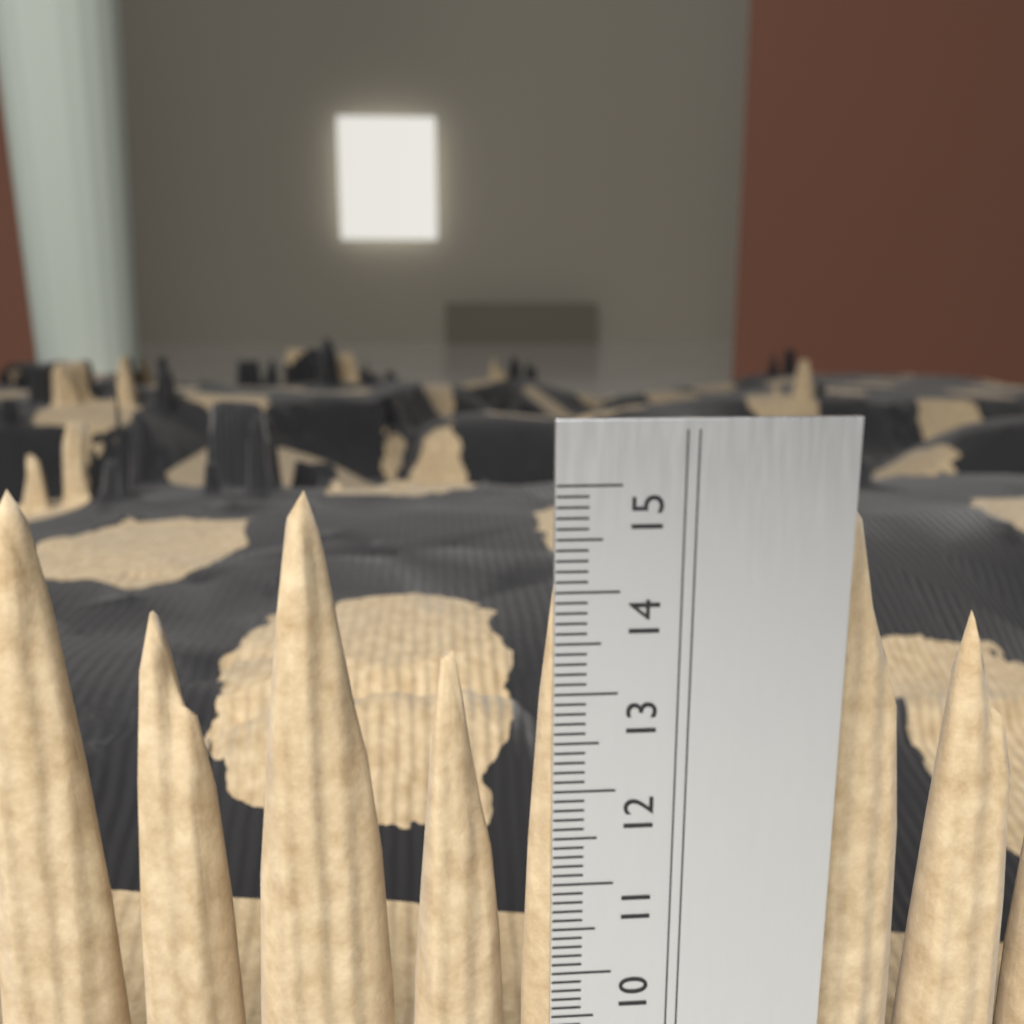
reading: 14.9 cm
